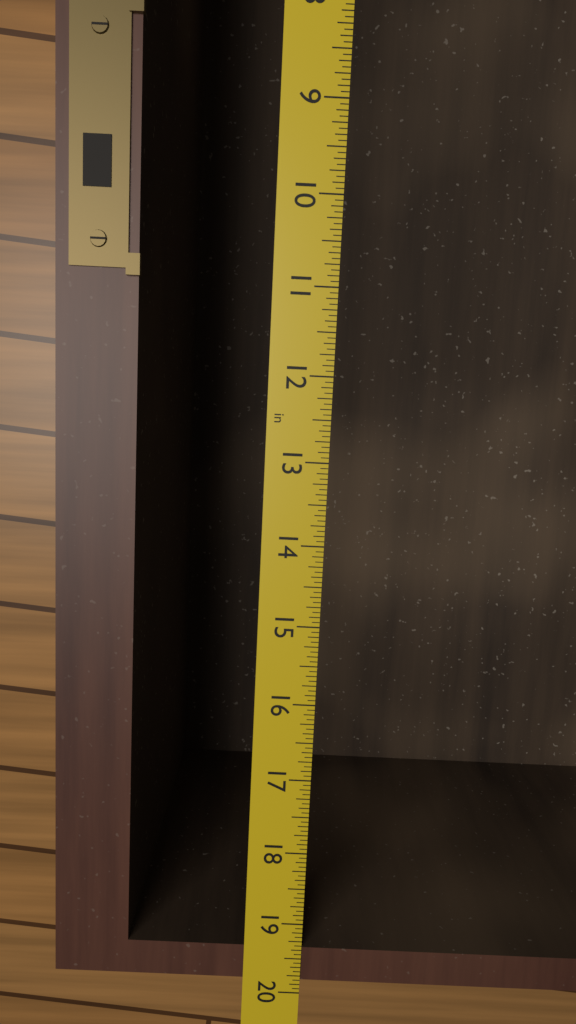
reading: 19.8125 in
